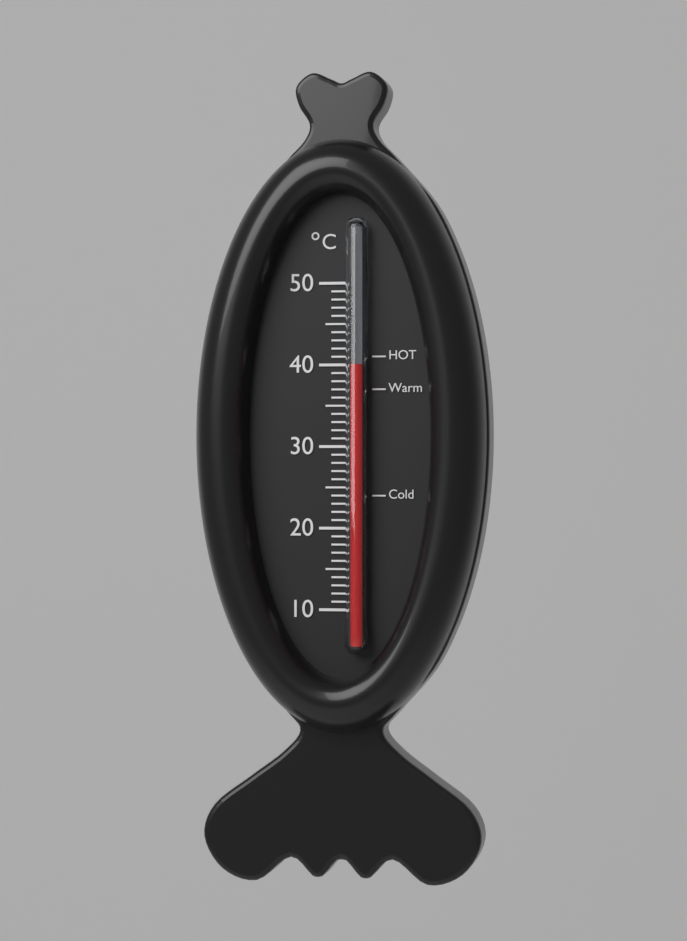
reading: 40 °C
